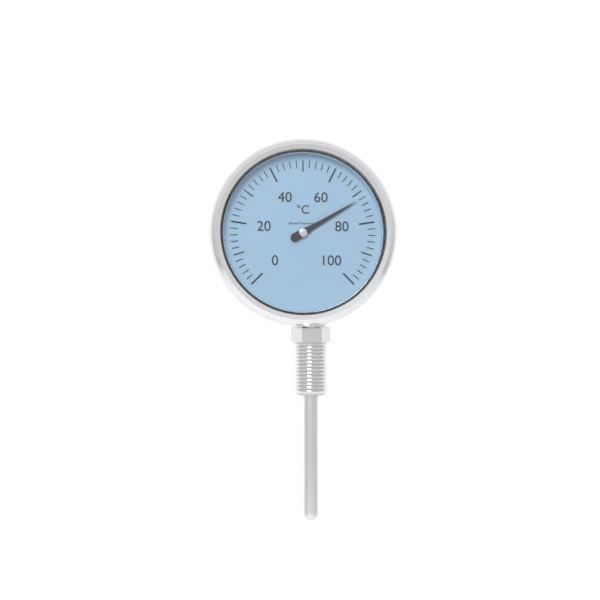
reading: 72 °C
